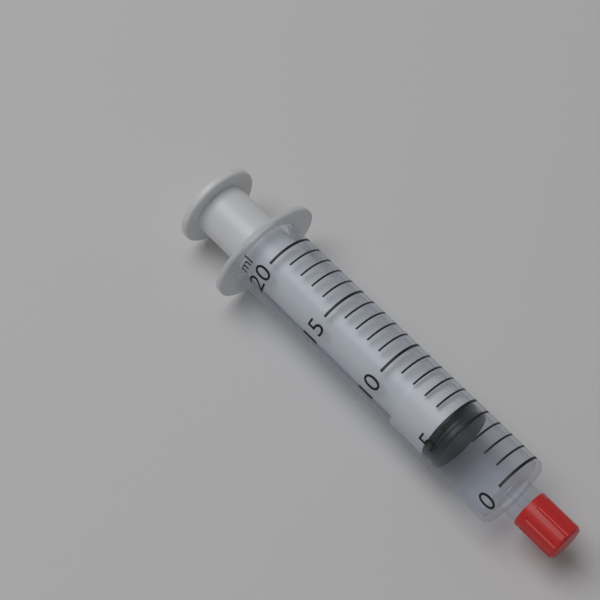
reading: 4 ml
